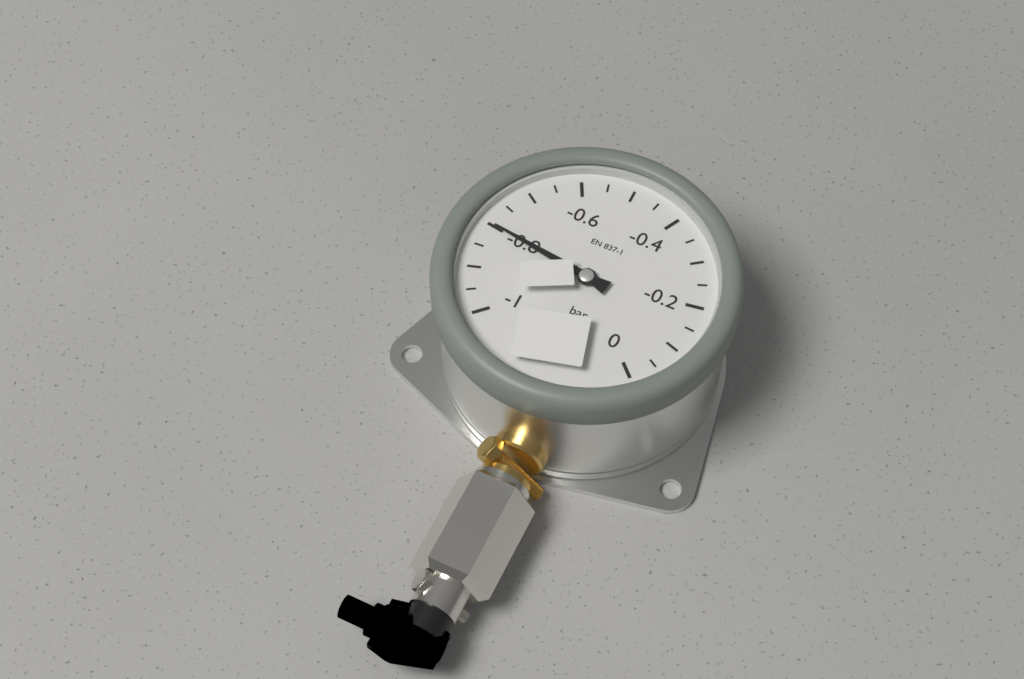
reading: -0.80 bar
